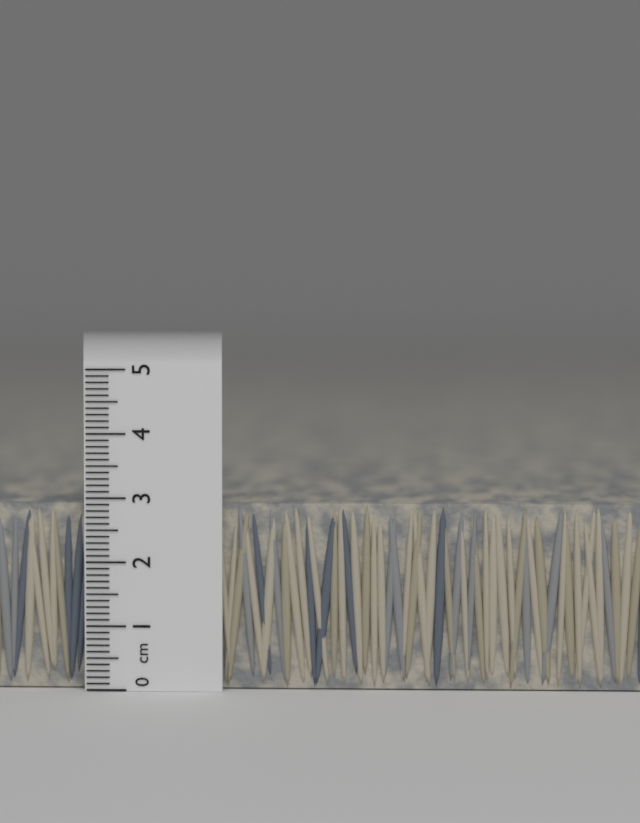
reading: 2.9 cm
